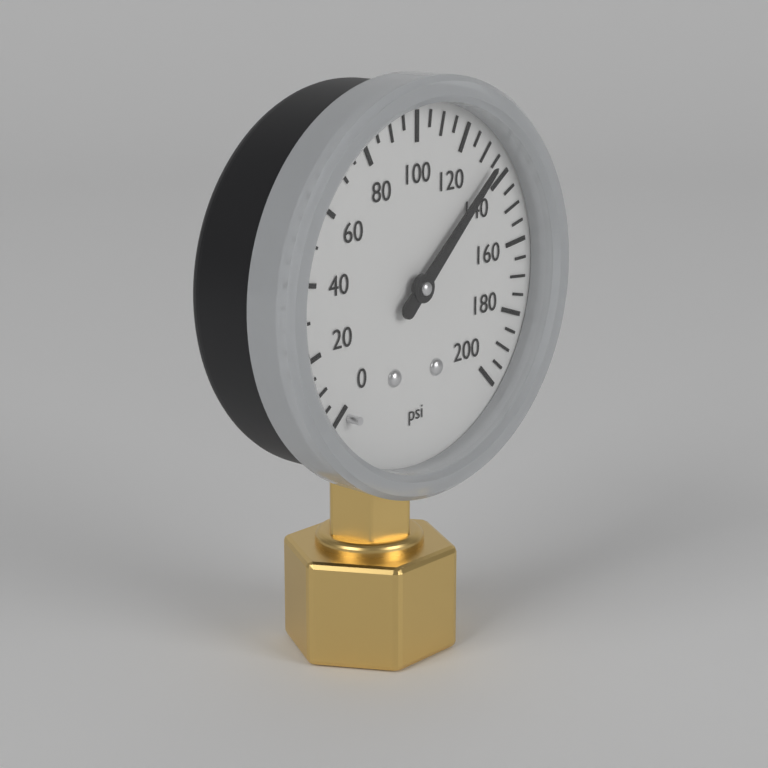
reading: 135 psi
